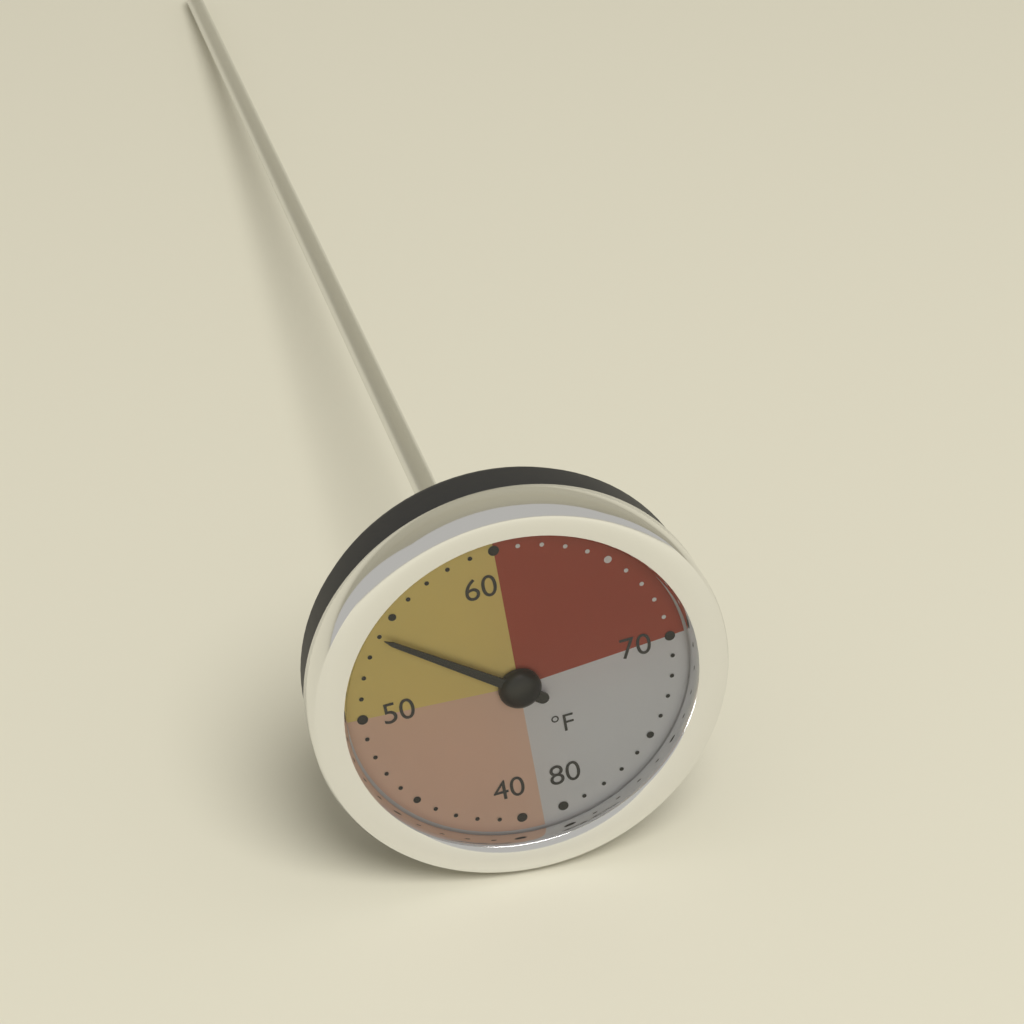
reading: 54 °F
